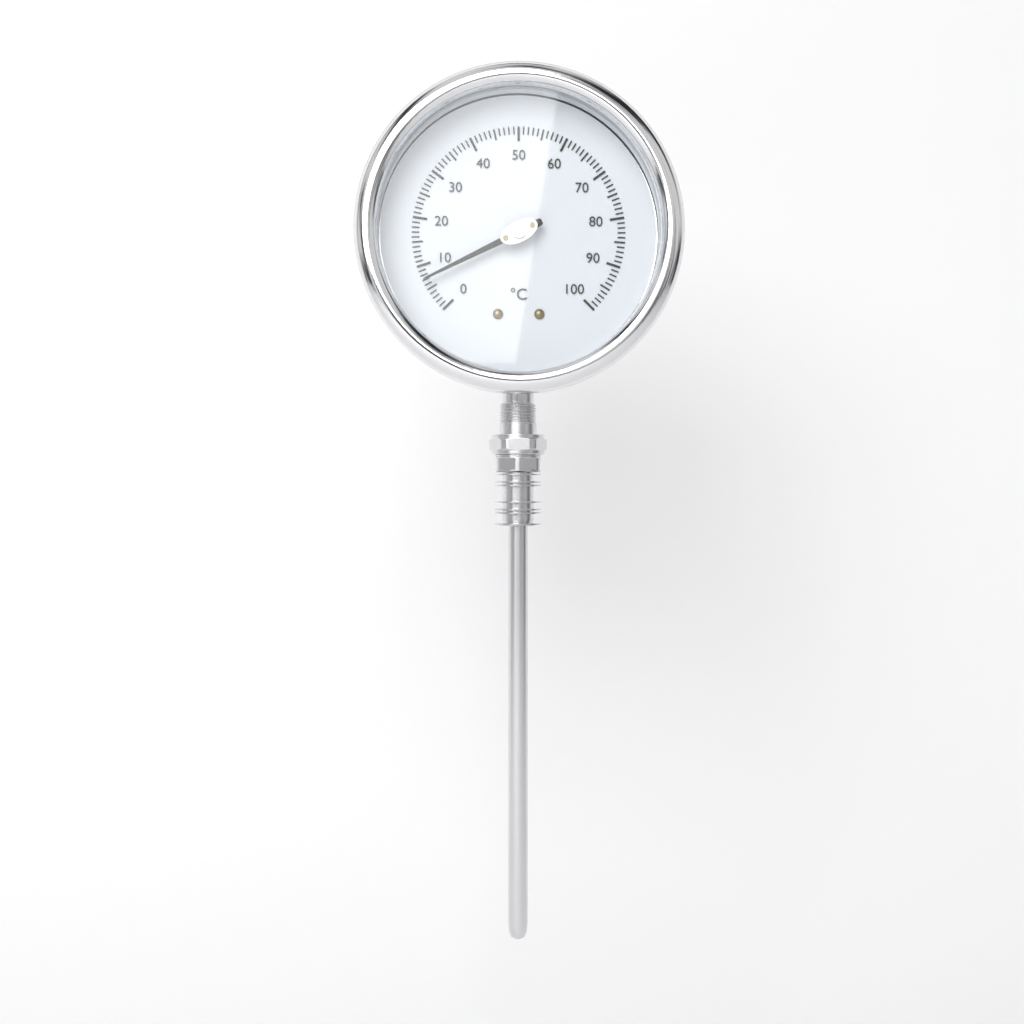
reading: 7 °C
